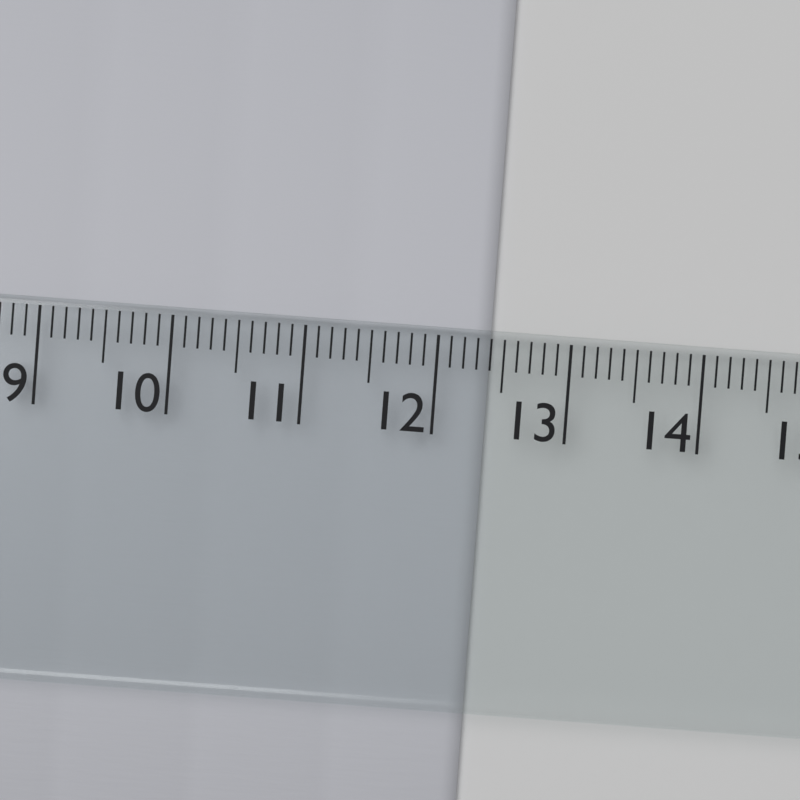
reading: 12.4 cm
